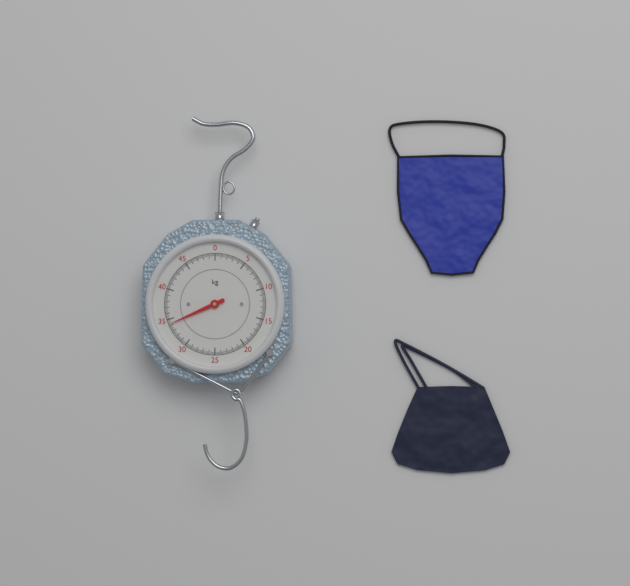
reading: 34.2 kg
